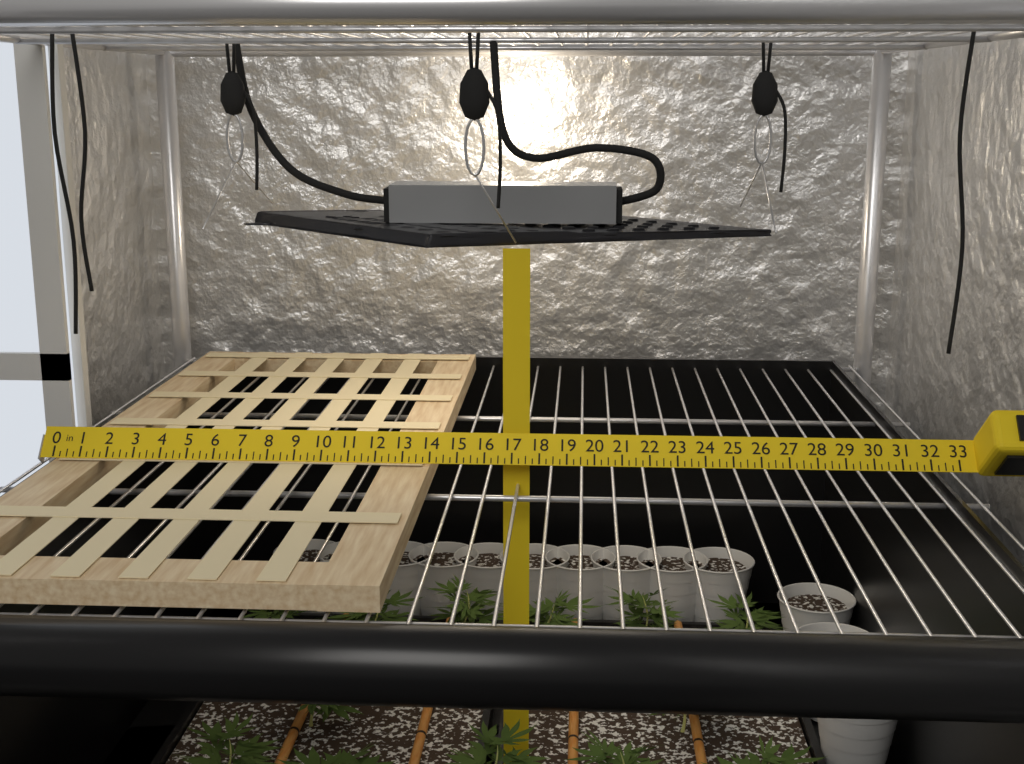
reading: 14.00 in
